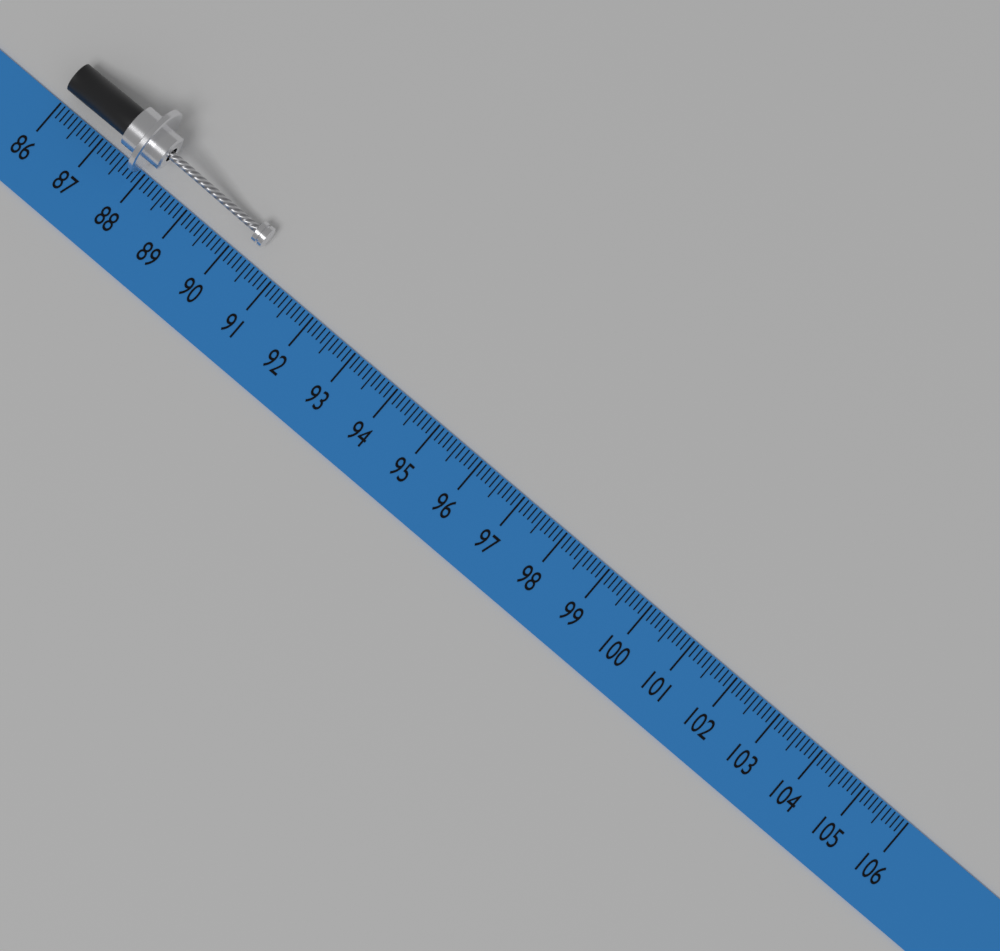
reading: 90.5 (no unit)
